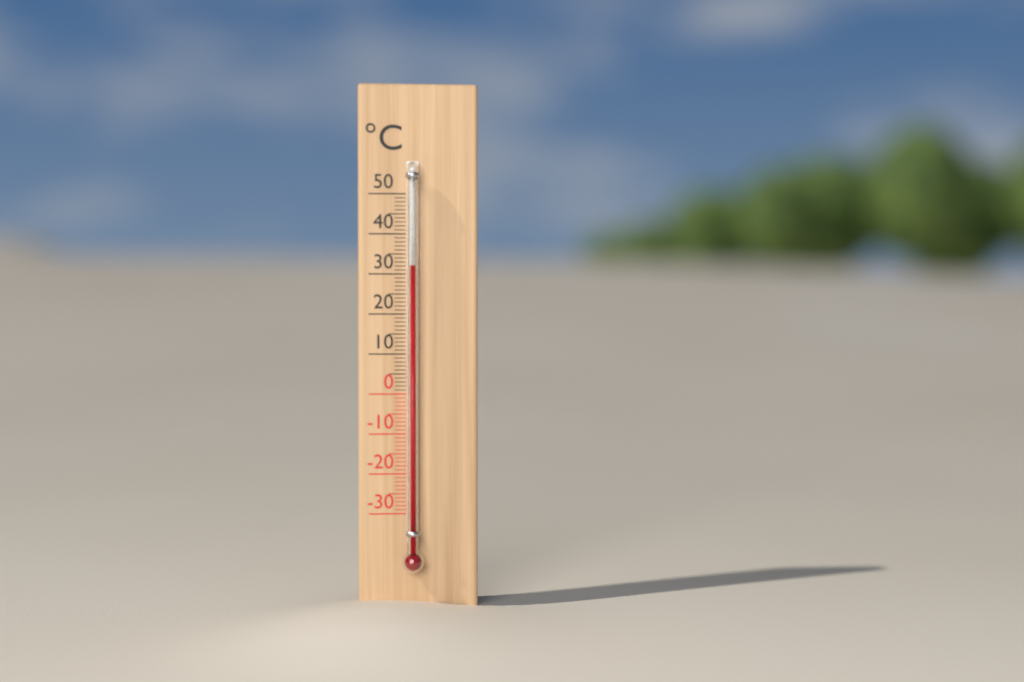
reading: 32 °C
